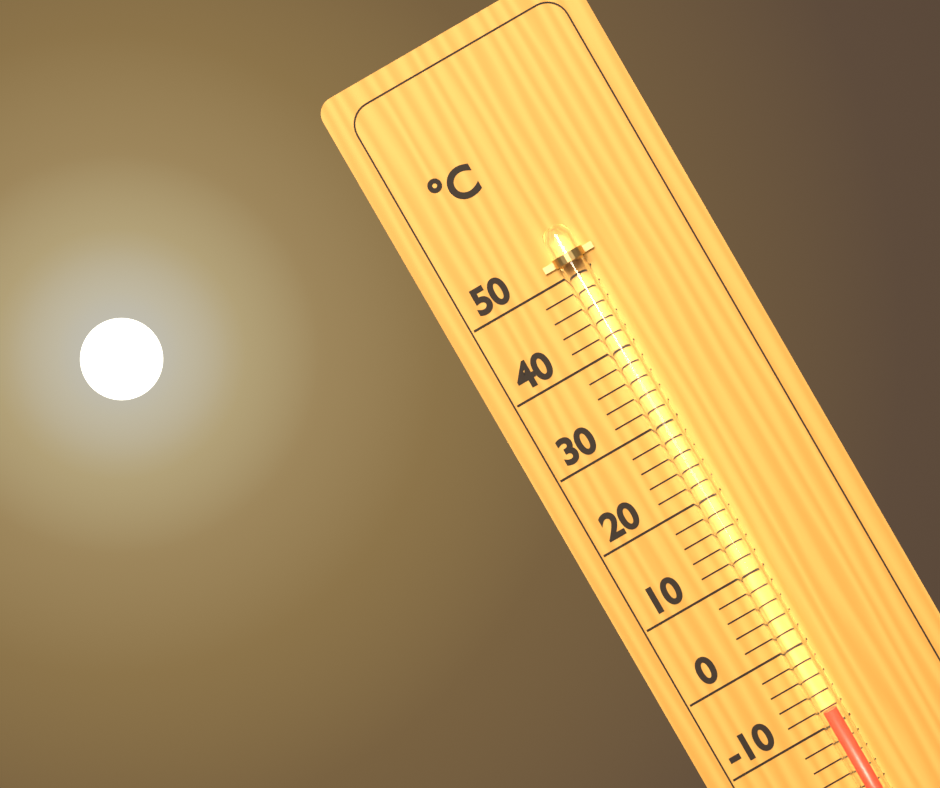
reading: -8 °C
